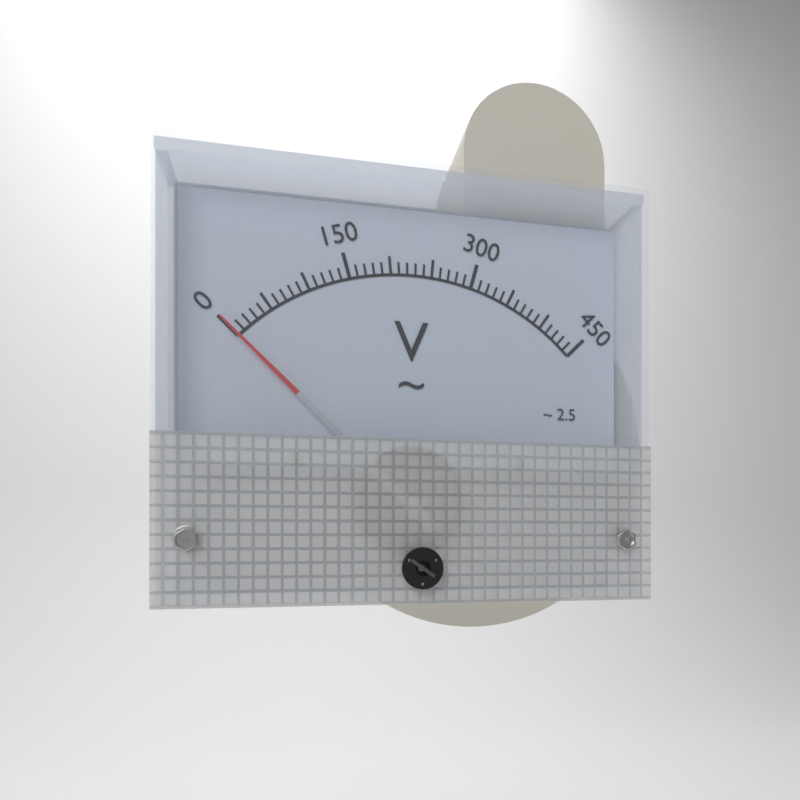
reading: 0 V
